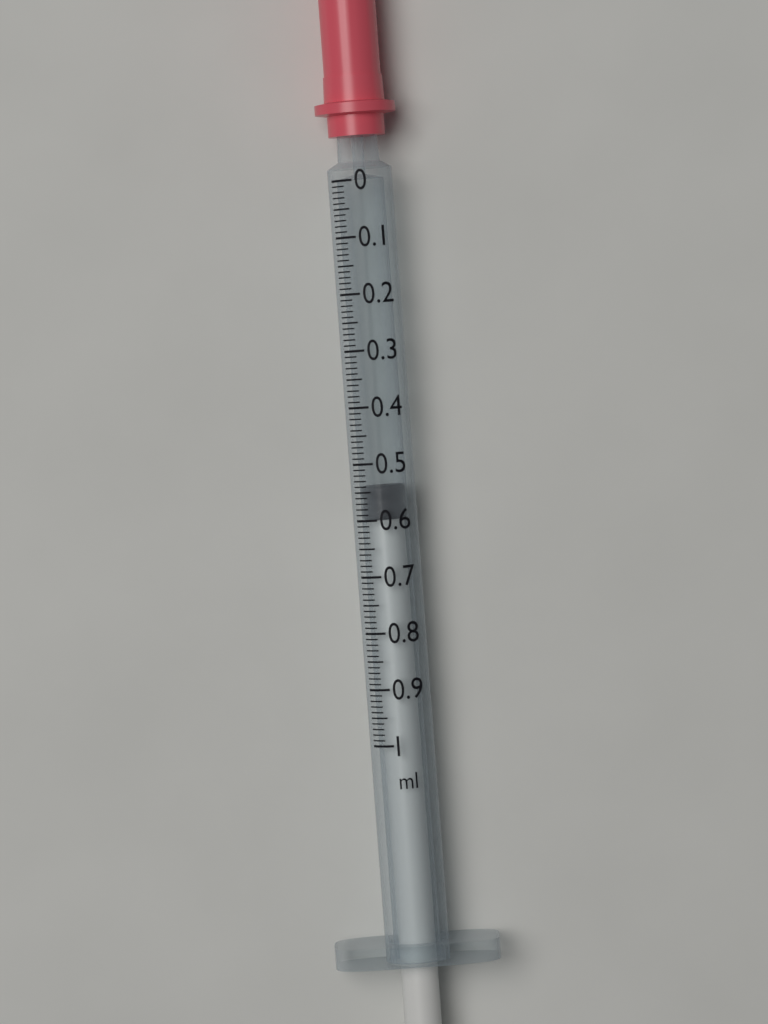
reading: 0.54 ml
